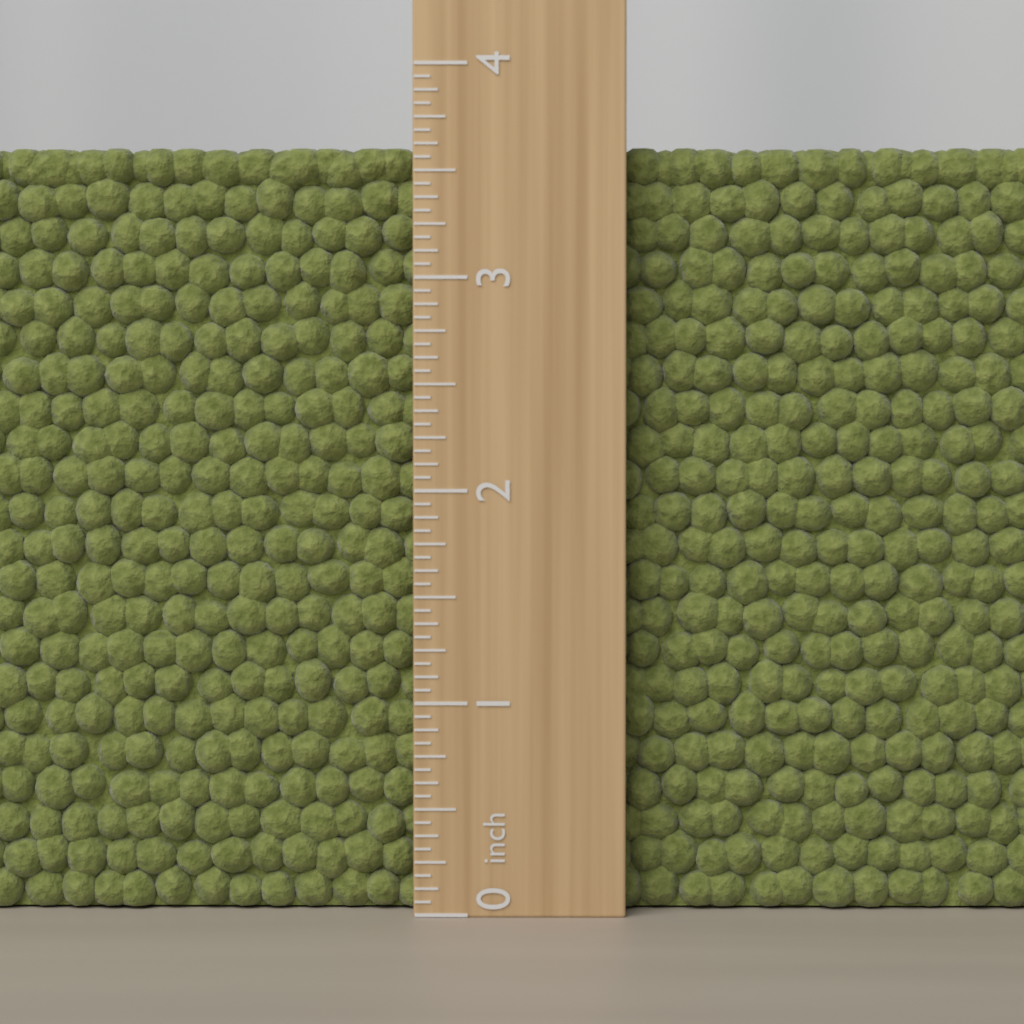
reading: 3.6250 inch
